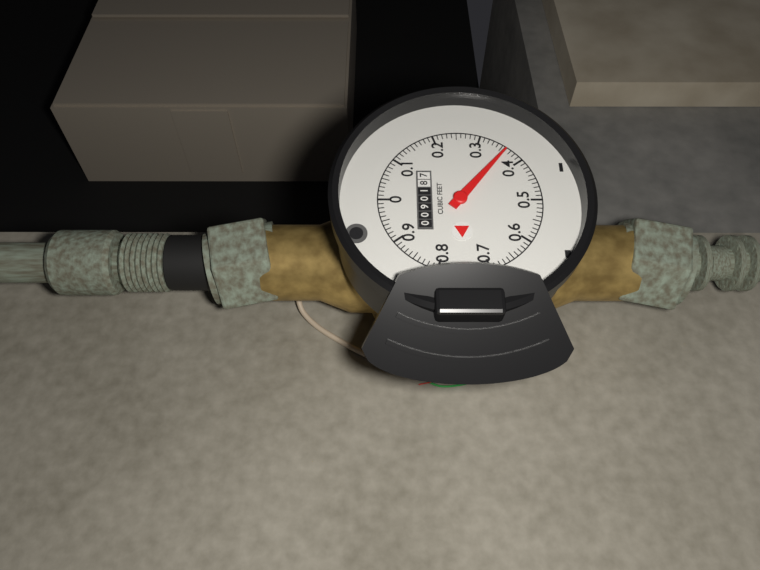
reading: 0.36 cubic feet
